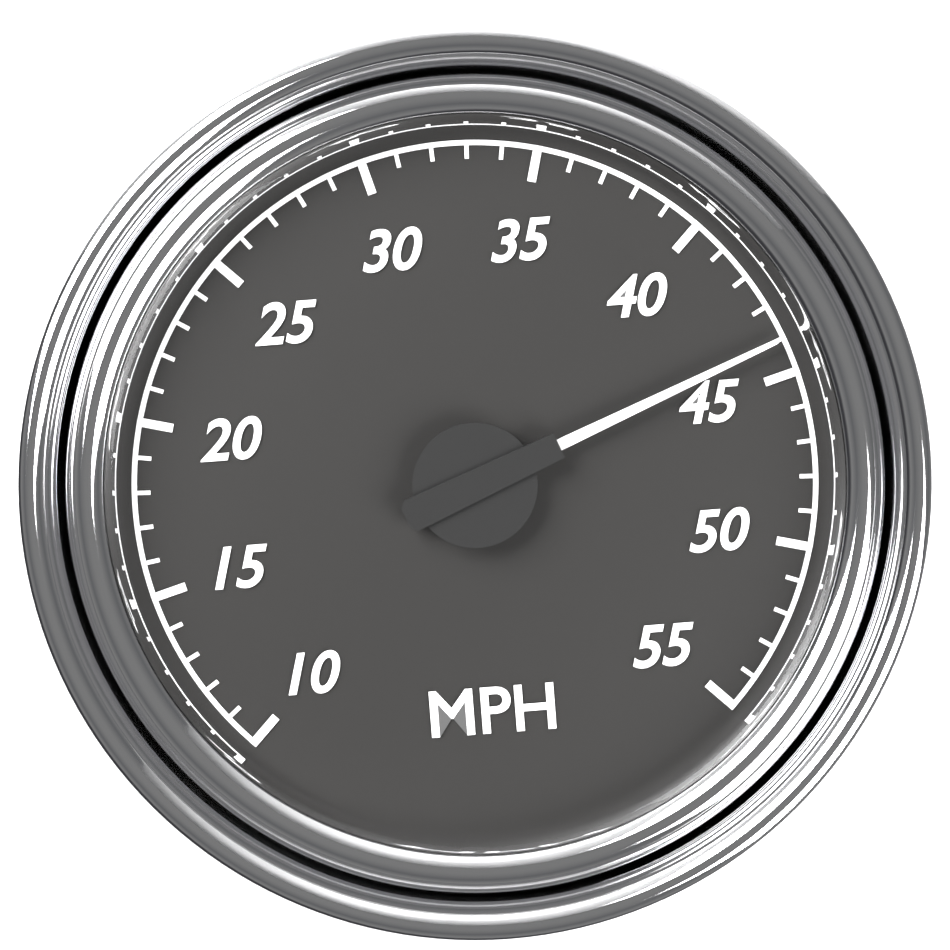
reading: 44 MPH
